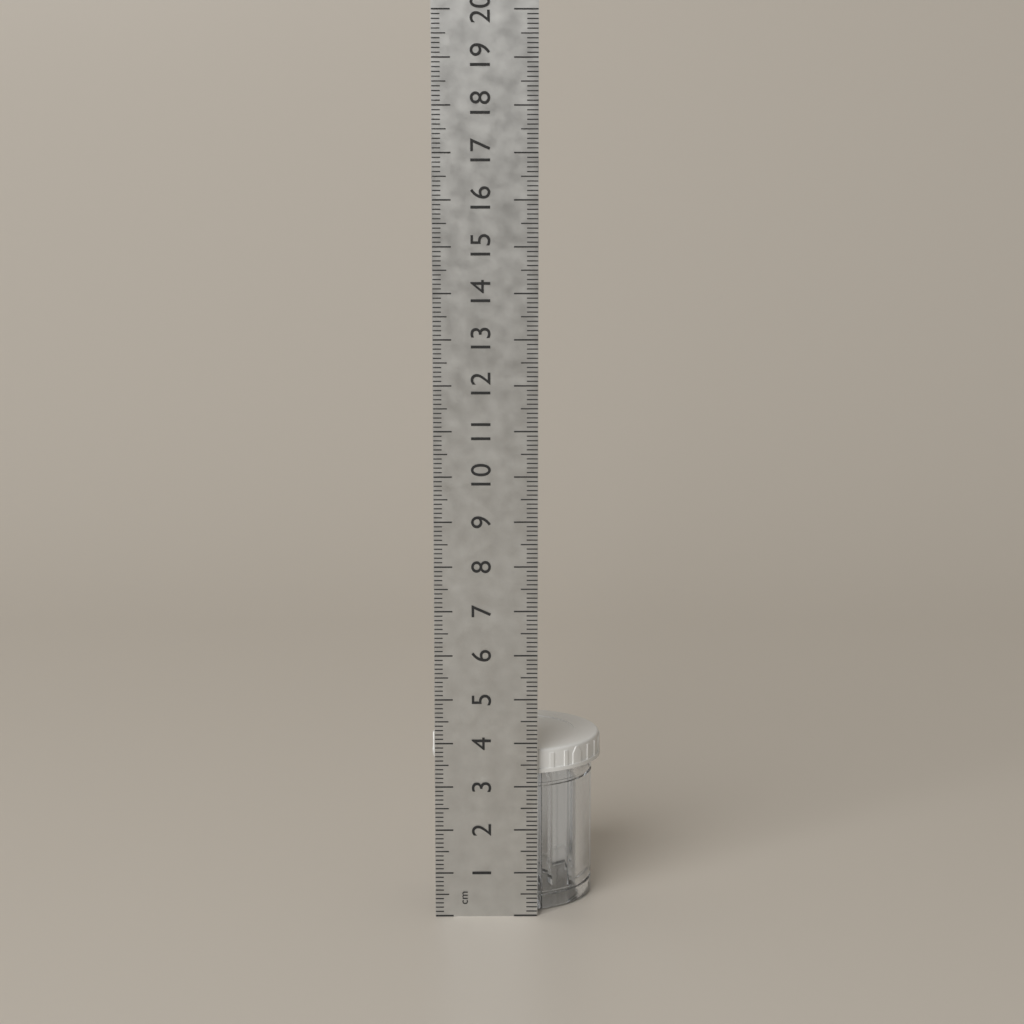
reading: 3.8 cm
